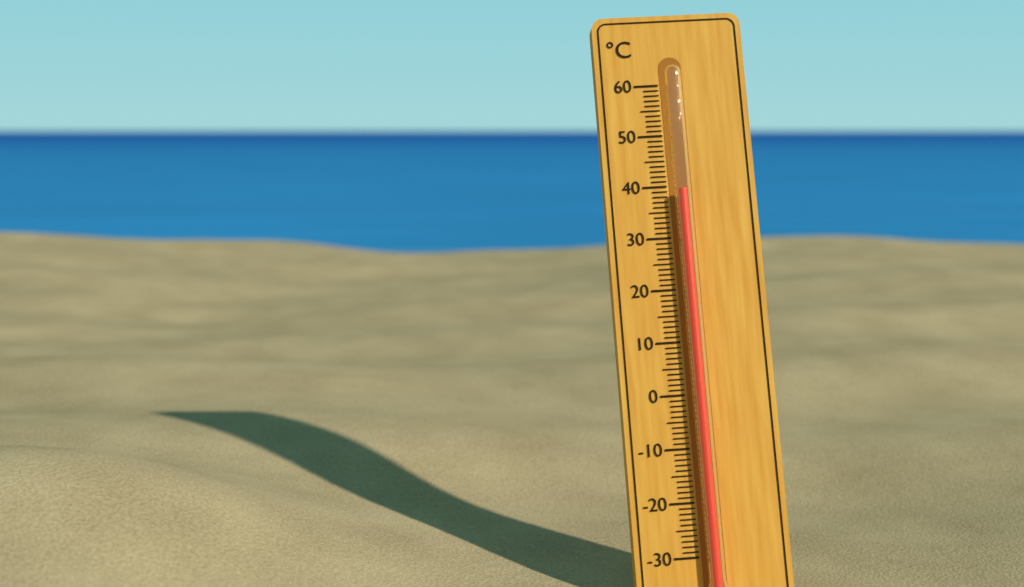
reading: 39 °C
